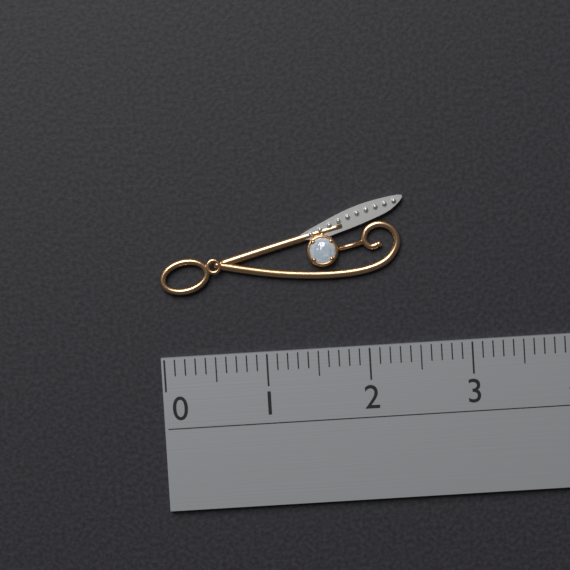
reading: 2.4 (no unit)
